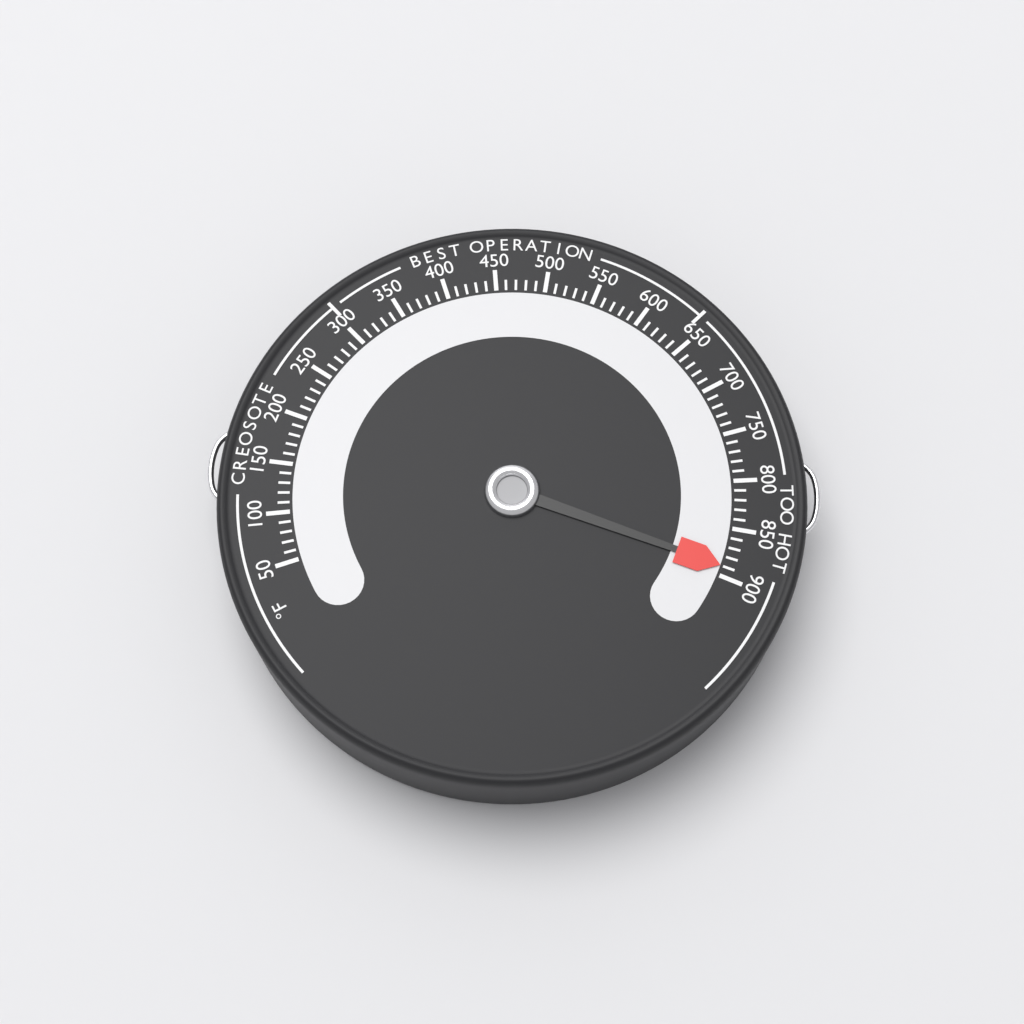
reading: 890 °F
